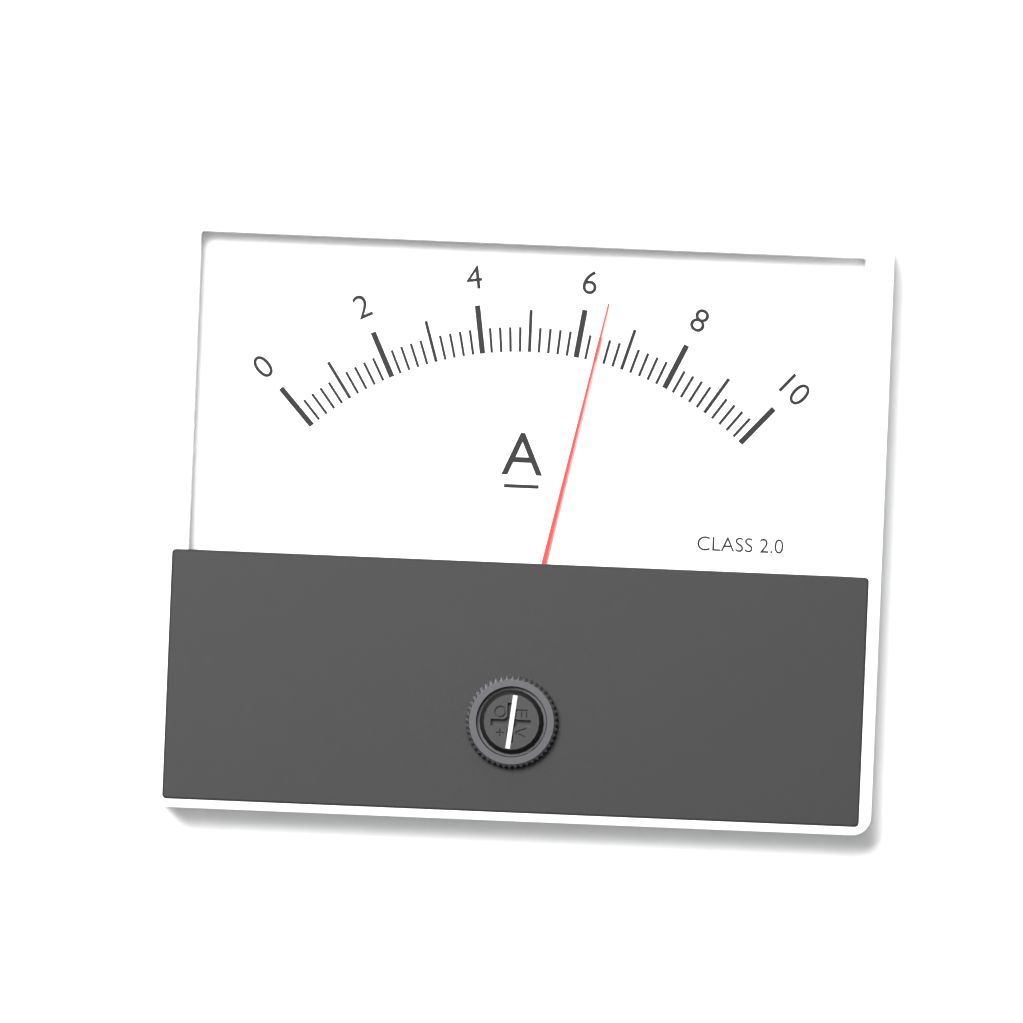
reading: 6.4 A
